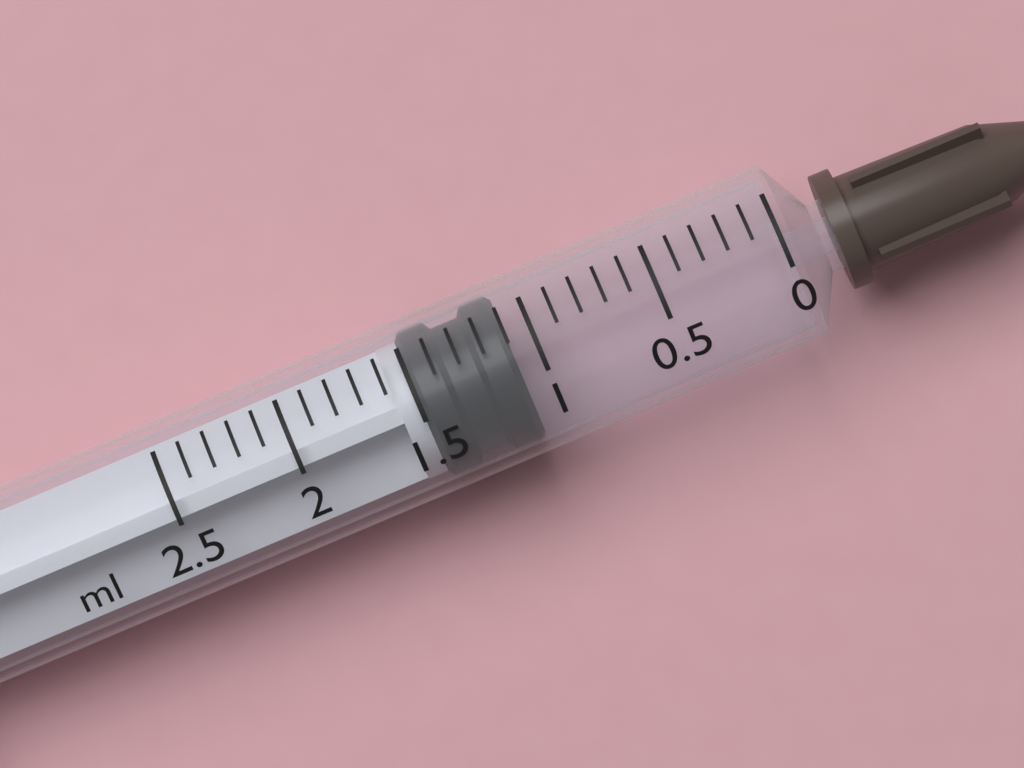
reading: 1.1 ml
